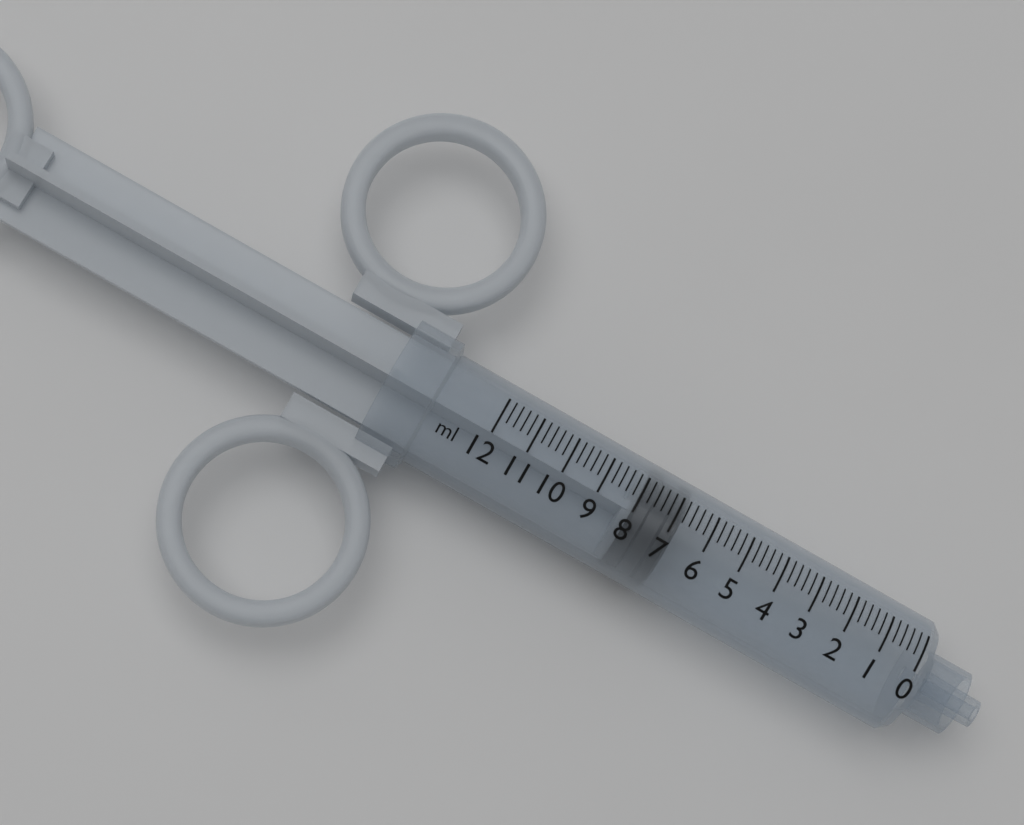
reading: 6.8 ml
